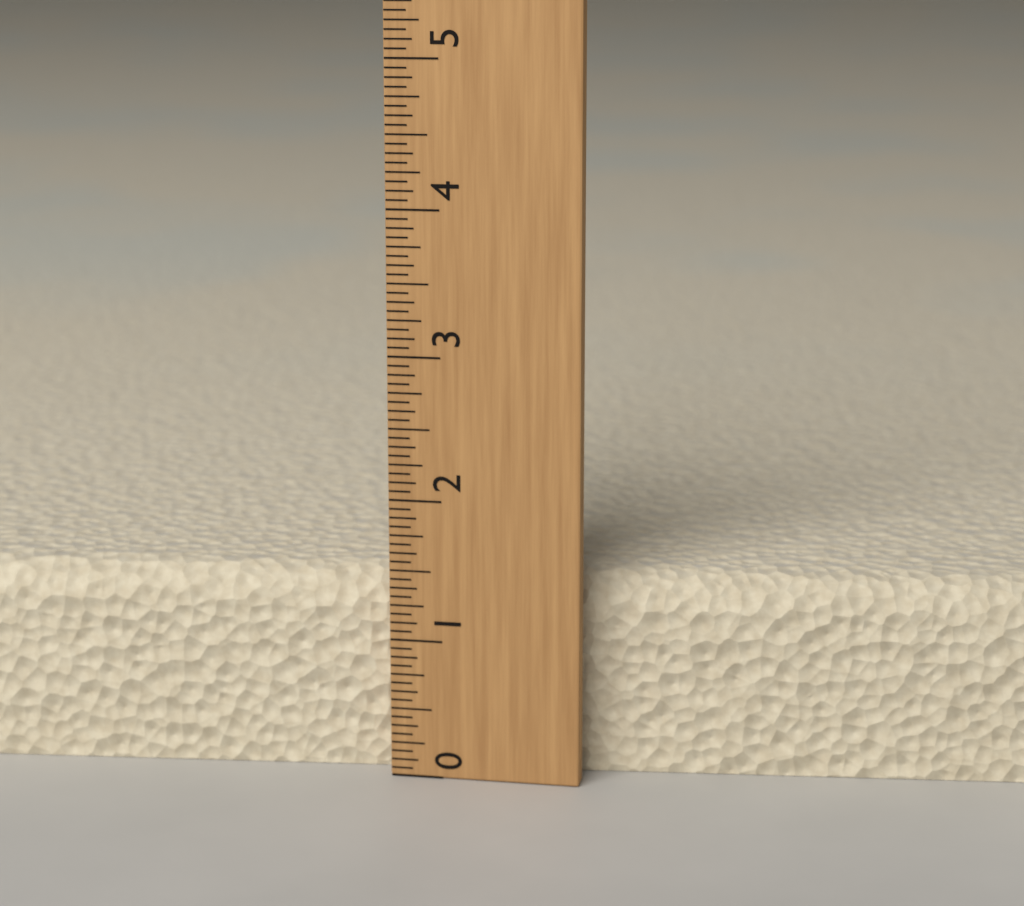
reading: 1.4375 (no unit)
